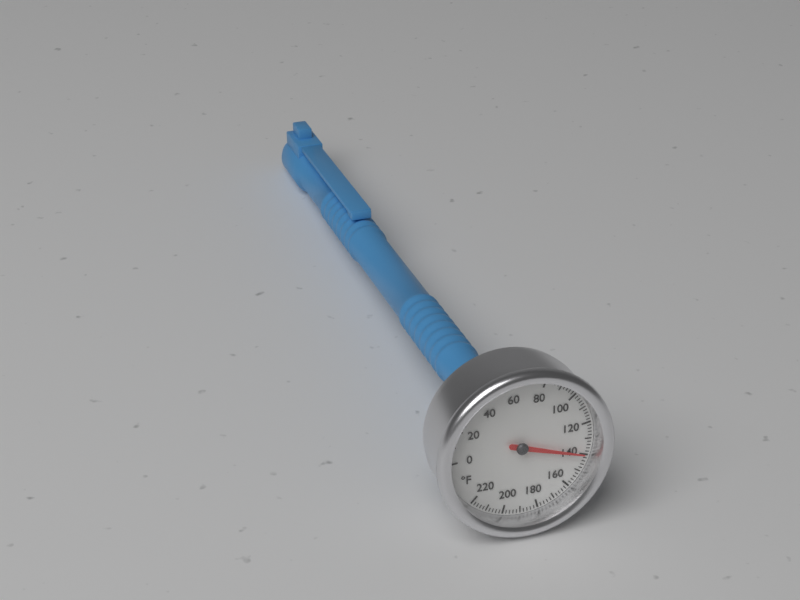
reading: 140 °F
